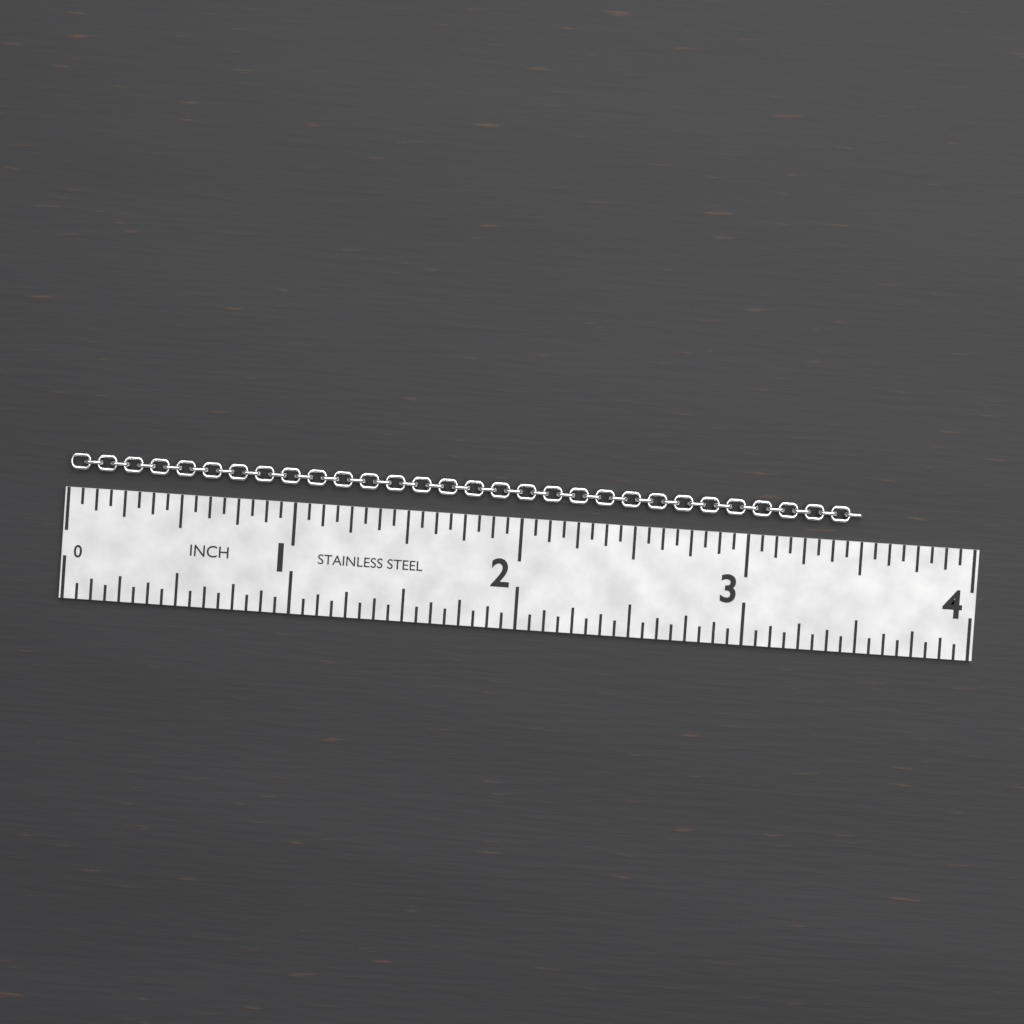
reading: 3.5000 in
